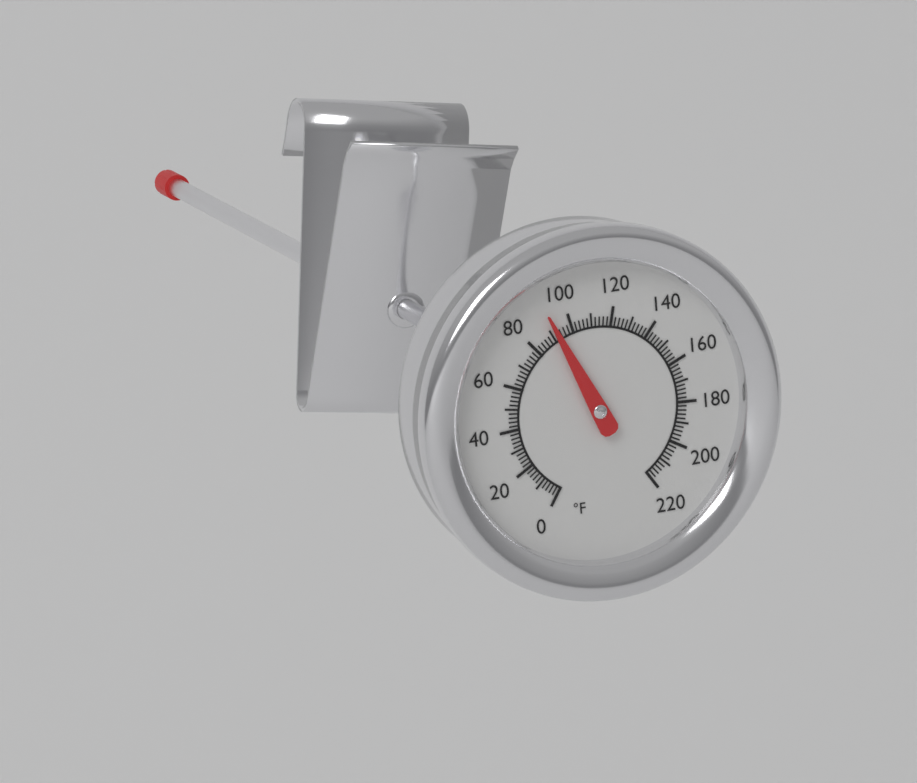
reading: 92 °F
